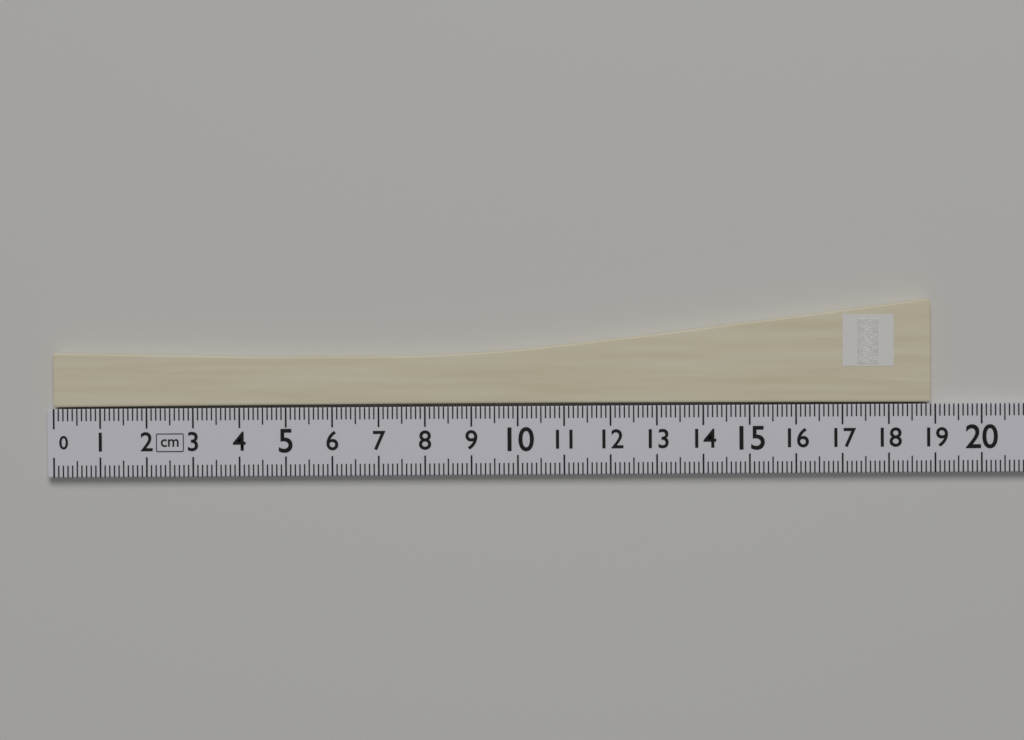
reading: 18.9 cm
